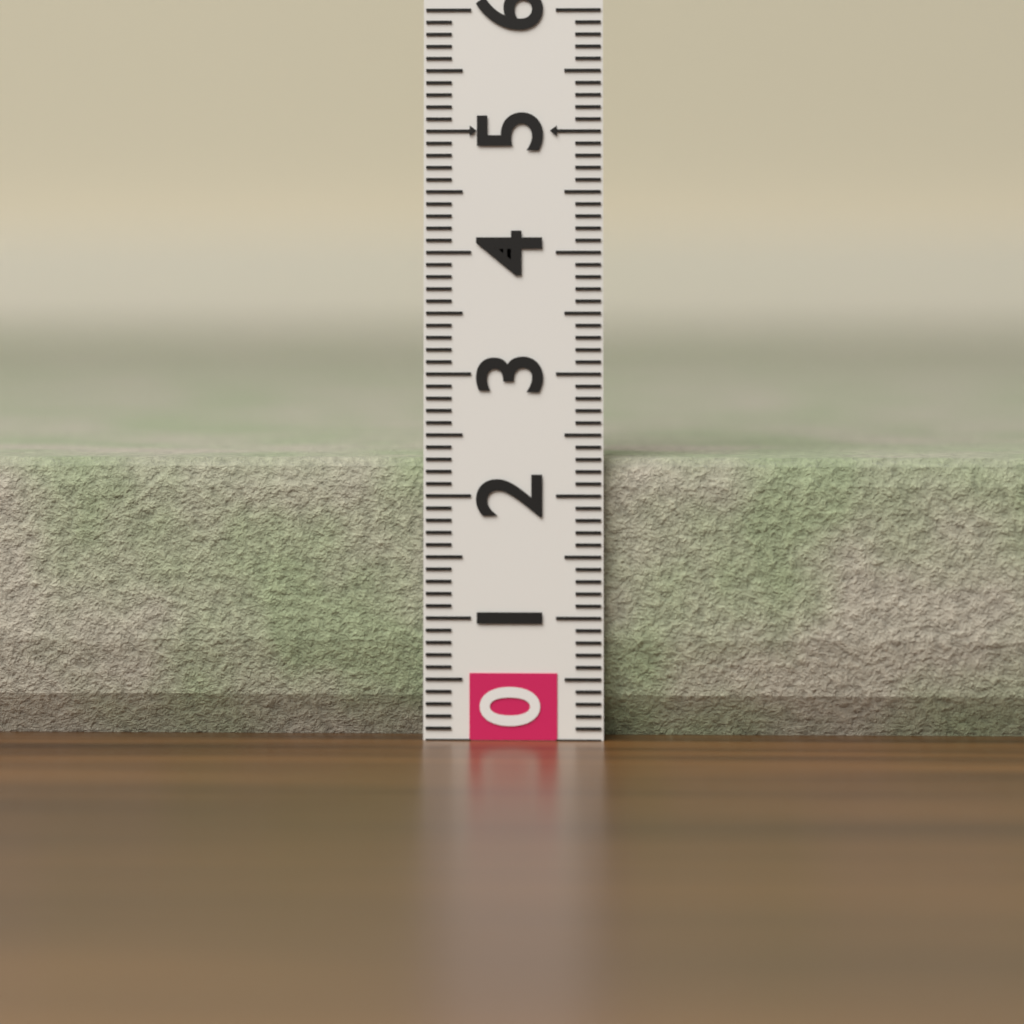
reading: 2.3 (no unit)
